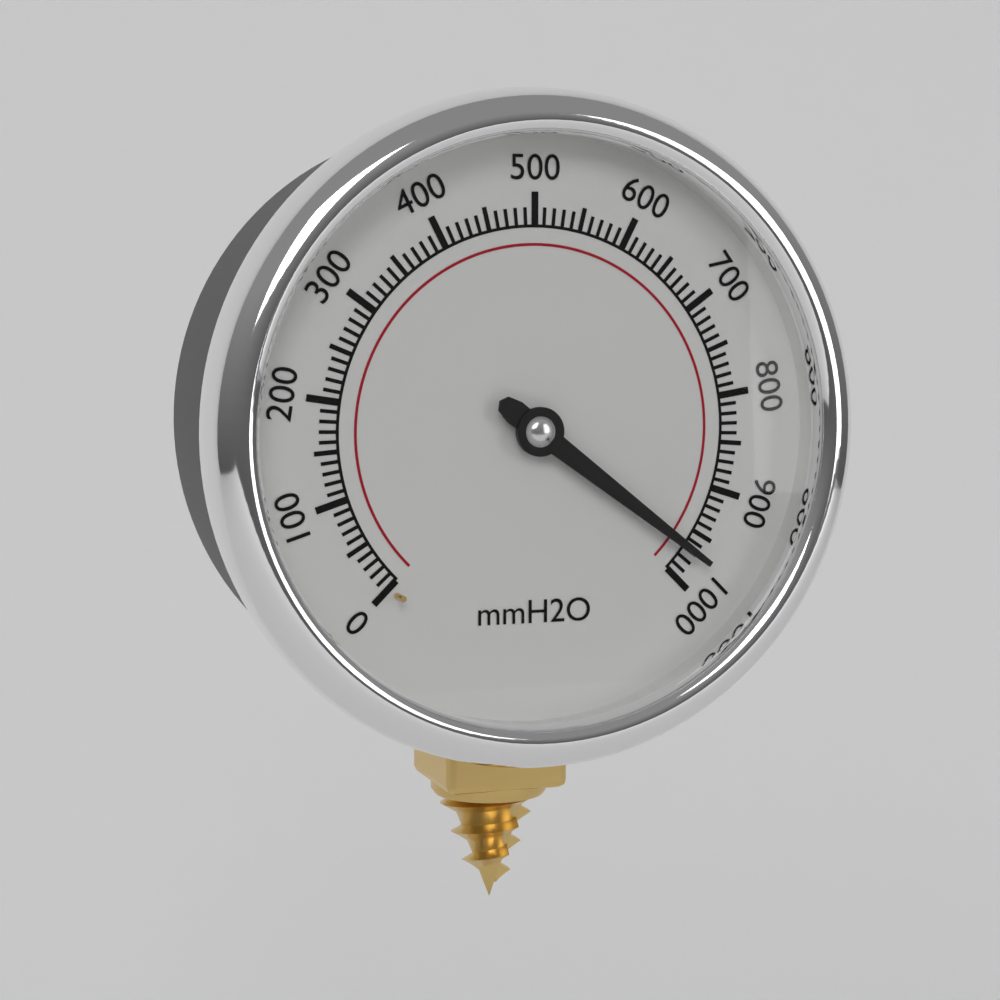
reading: 970 mmH2O
